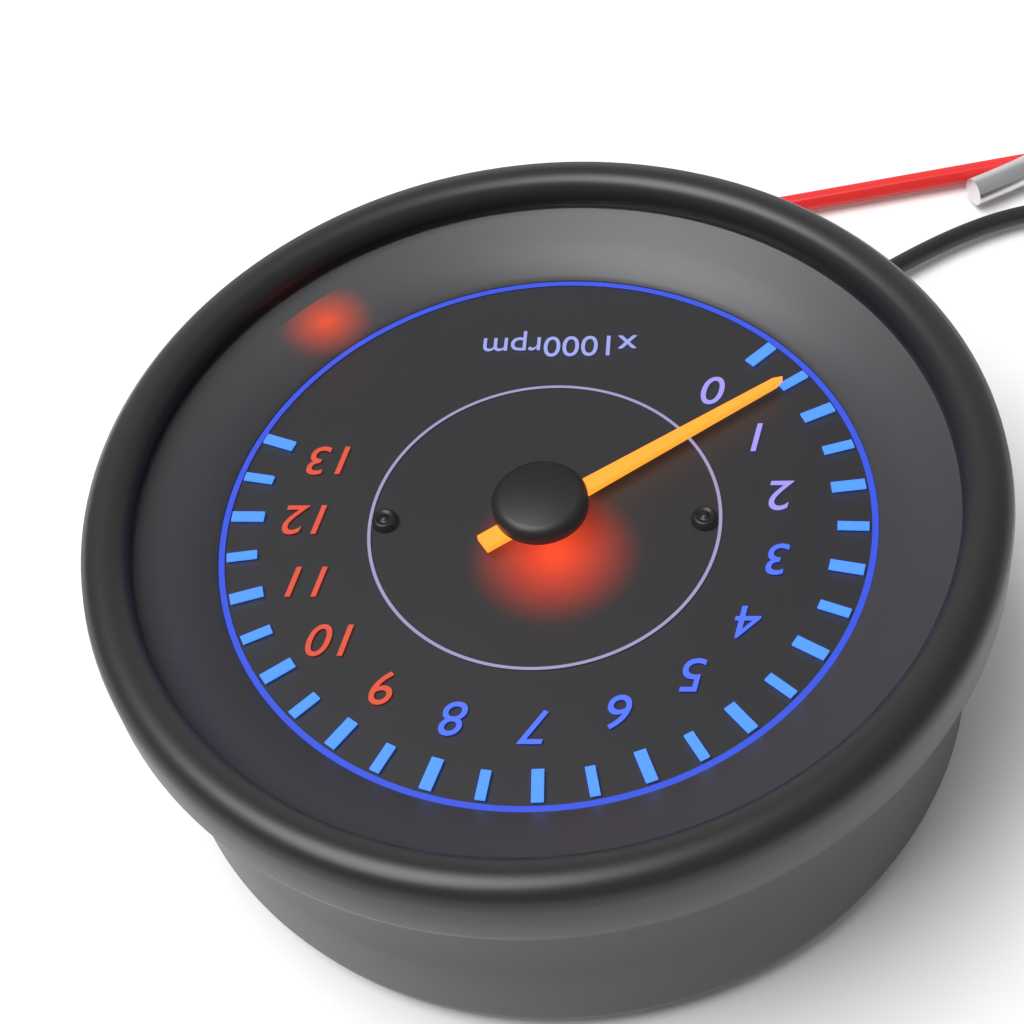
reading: 500 rpm
